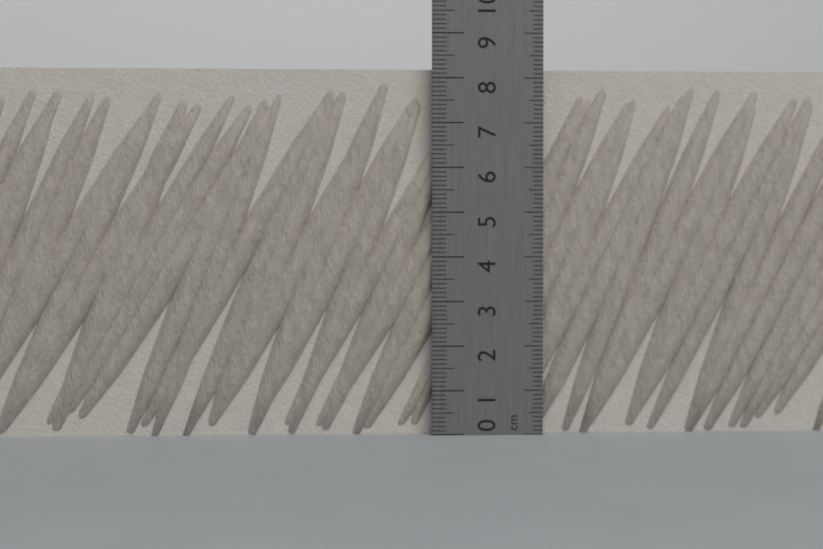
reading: 8.2 cm
